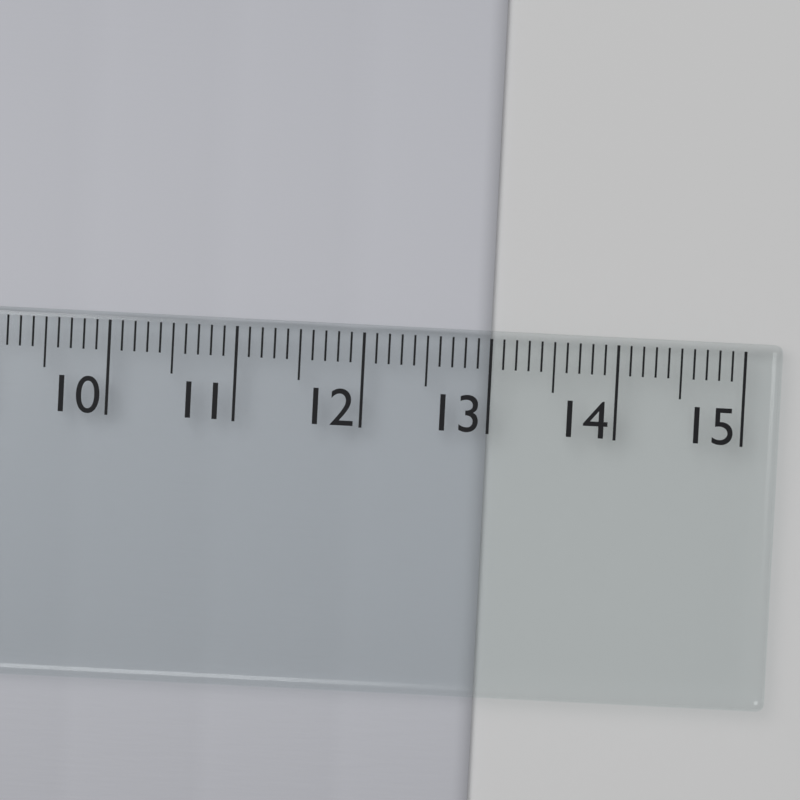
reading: 13.0 cm
